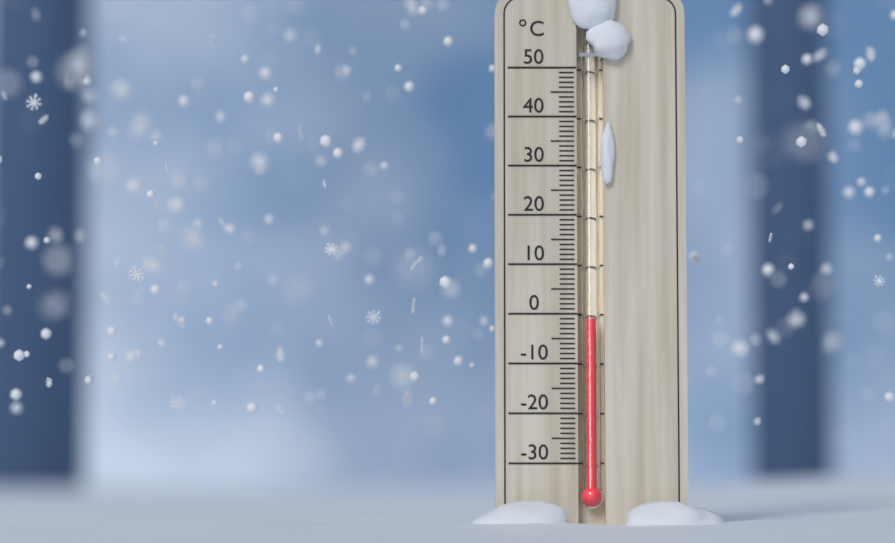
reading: -1 °C
